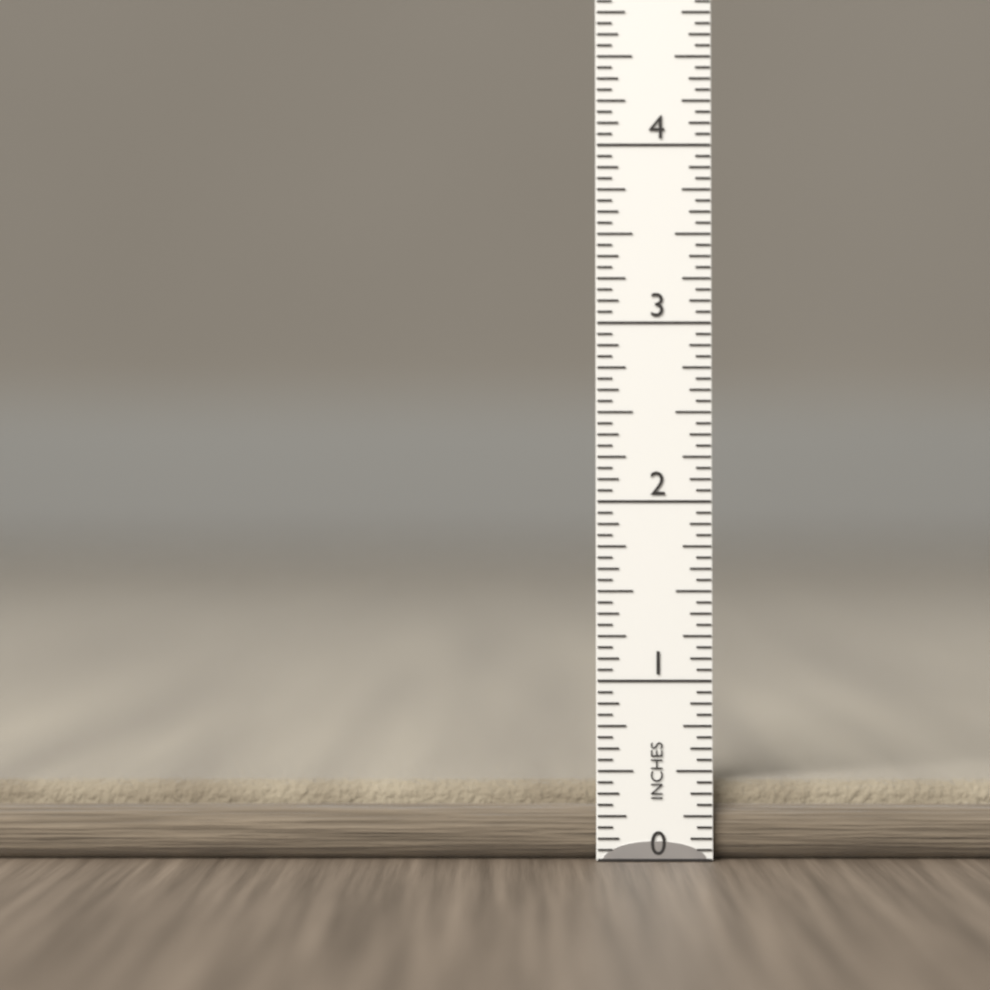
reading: 0.4375 in
